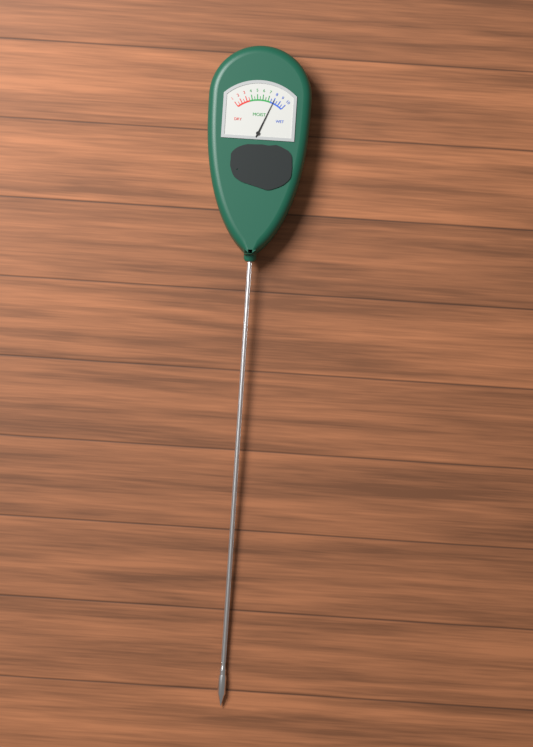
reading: 8.0 (no unit)
